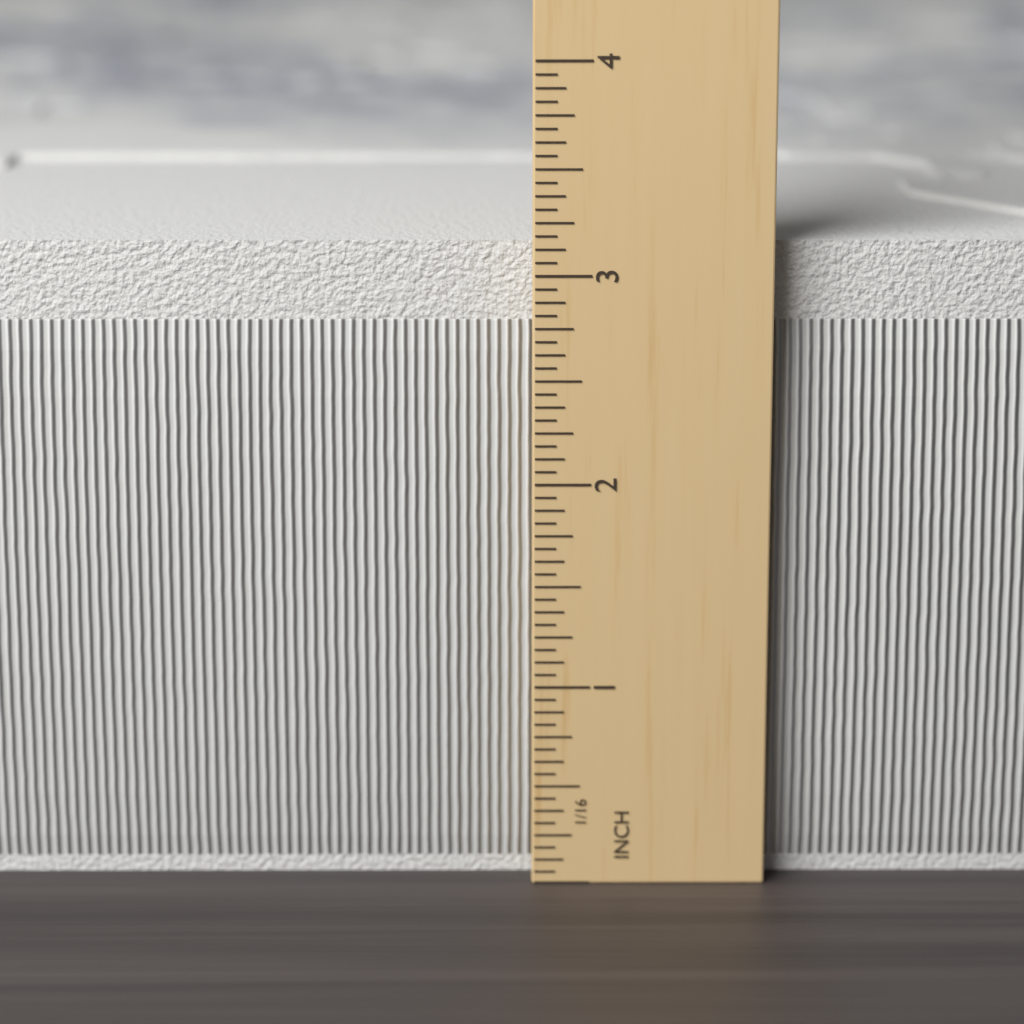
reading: 3.1875 in
